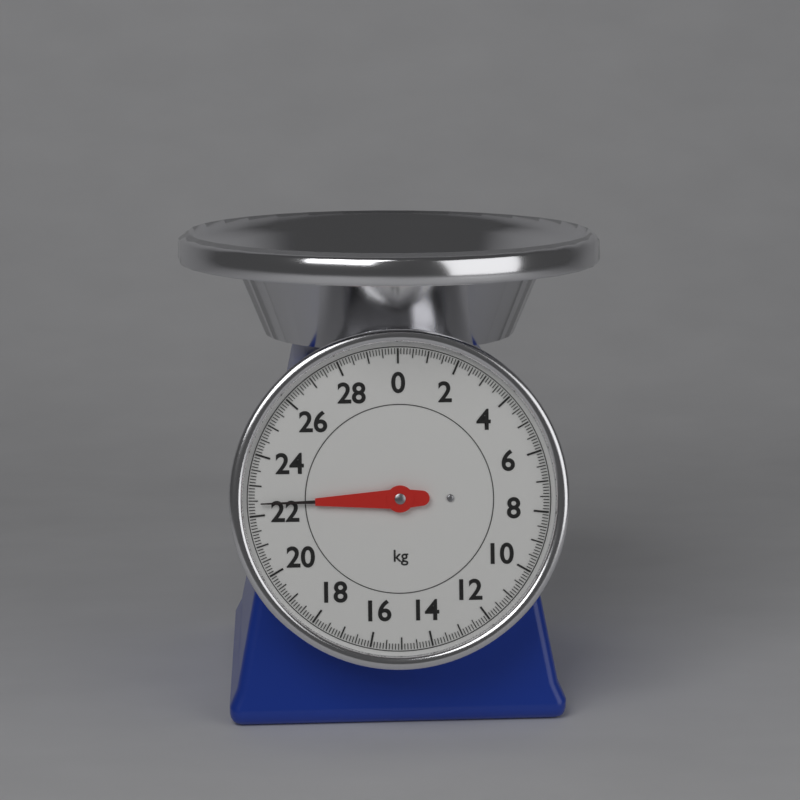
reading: 22.4 kg
